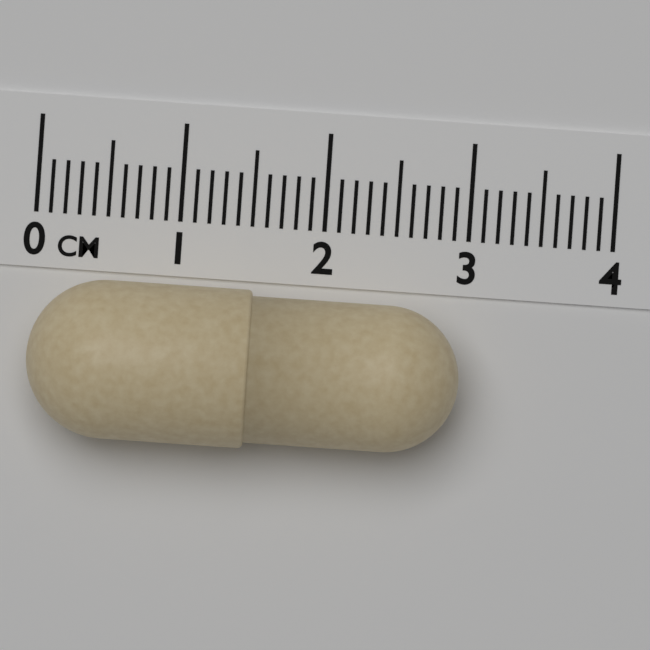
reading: 3.0 cm
